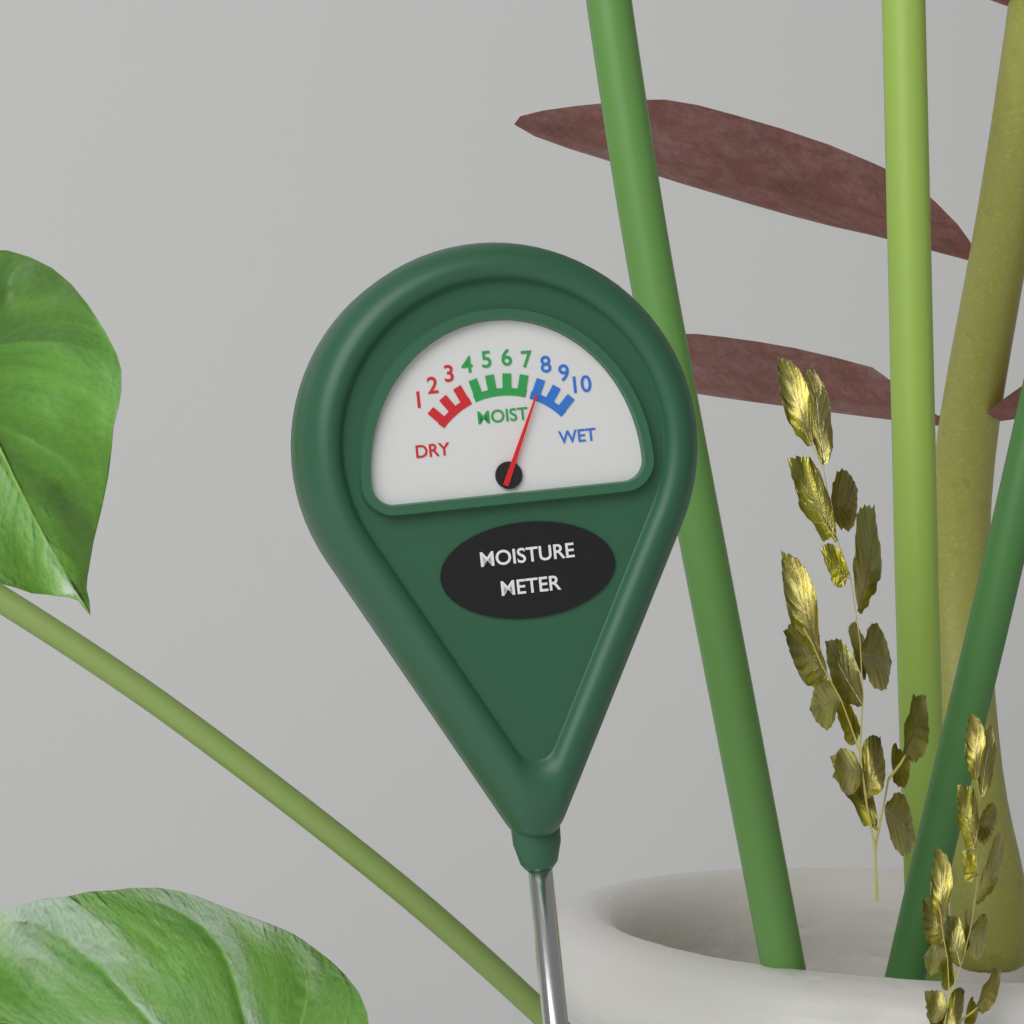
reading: 8 (no unit)
